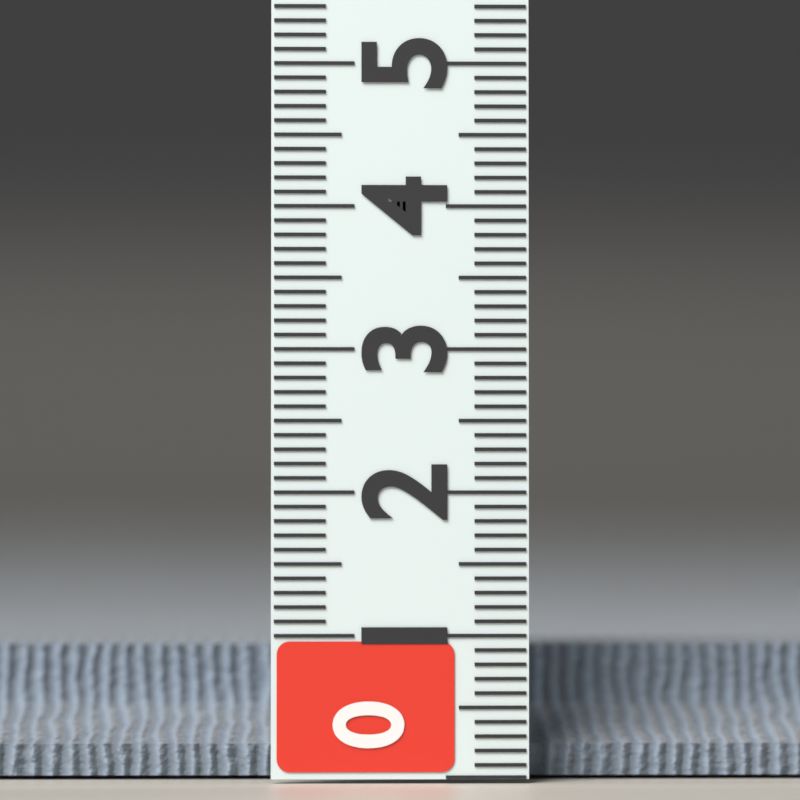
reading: 0.9 (no unit)
